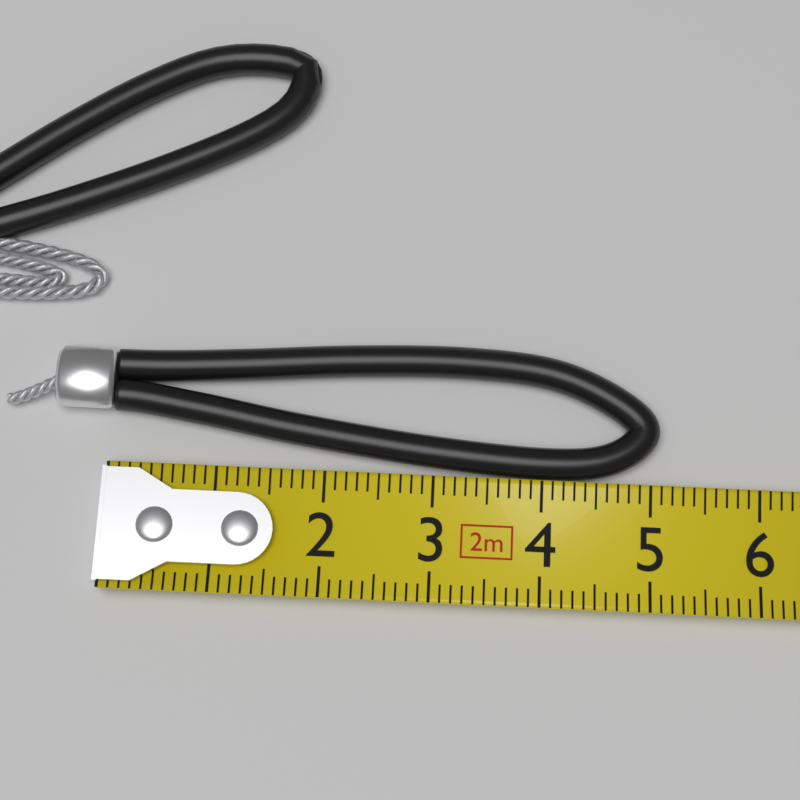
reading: 5.1 cm
